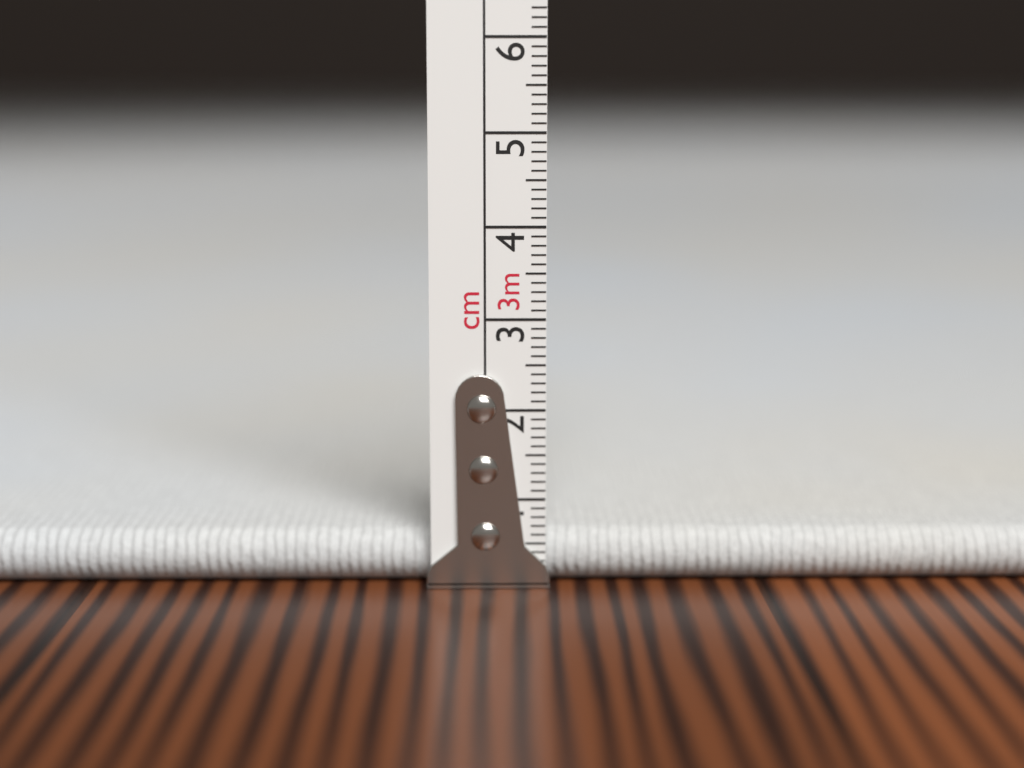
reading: 0.6 cm
